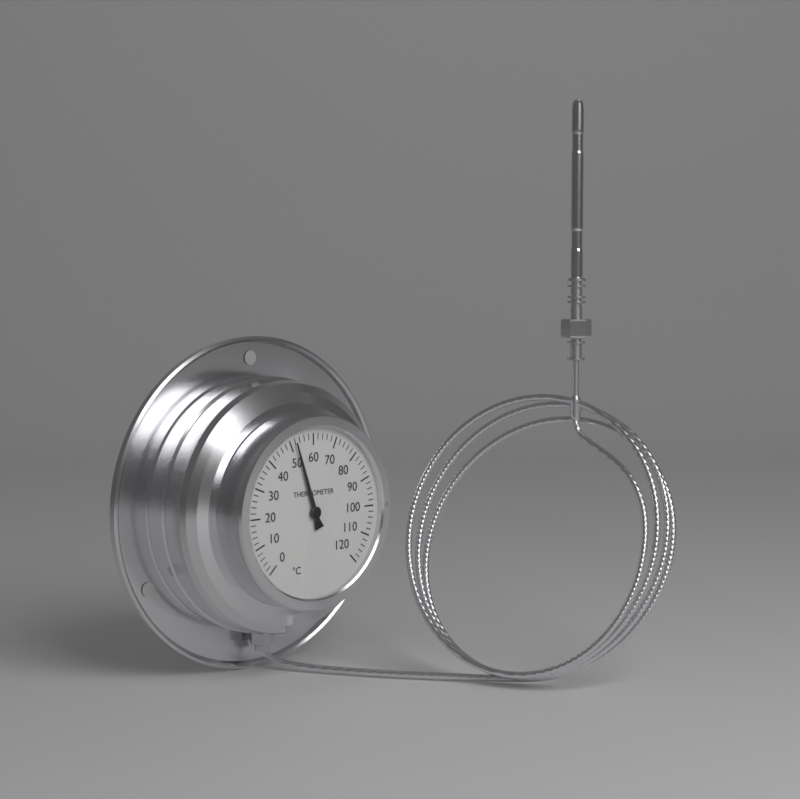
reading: 52 °C
